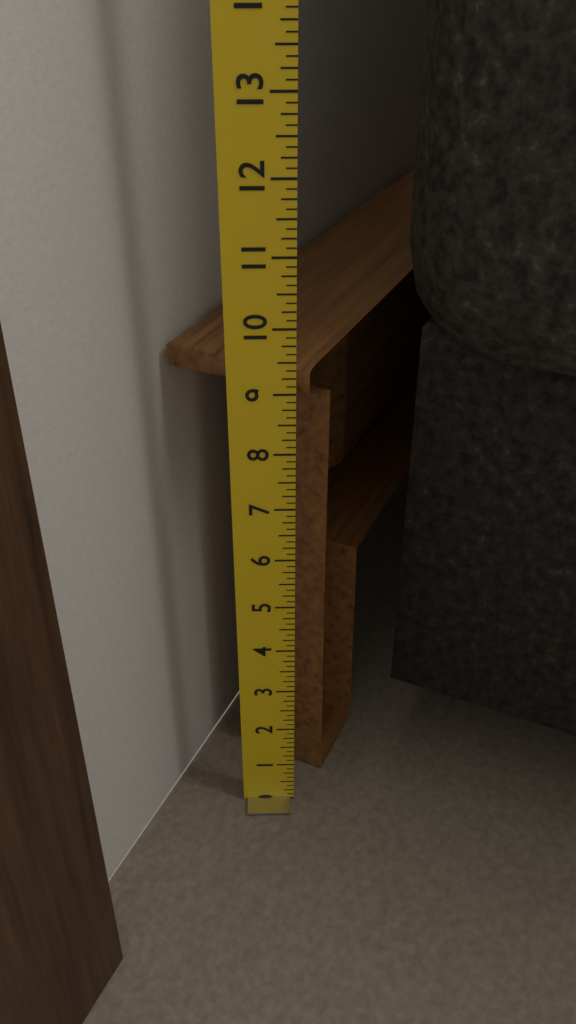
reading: 9.375 in
